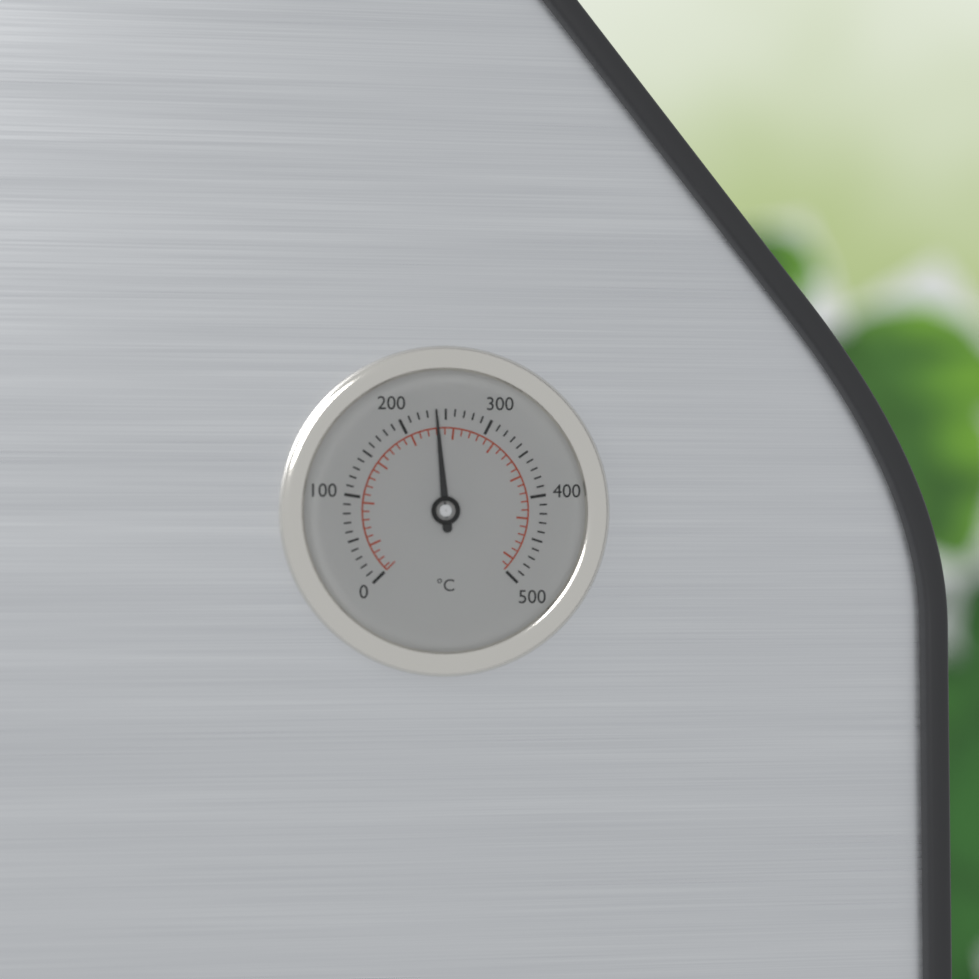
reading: 240 °C
